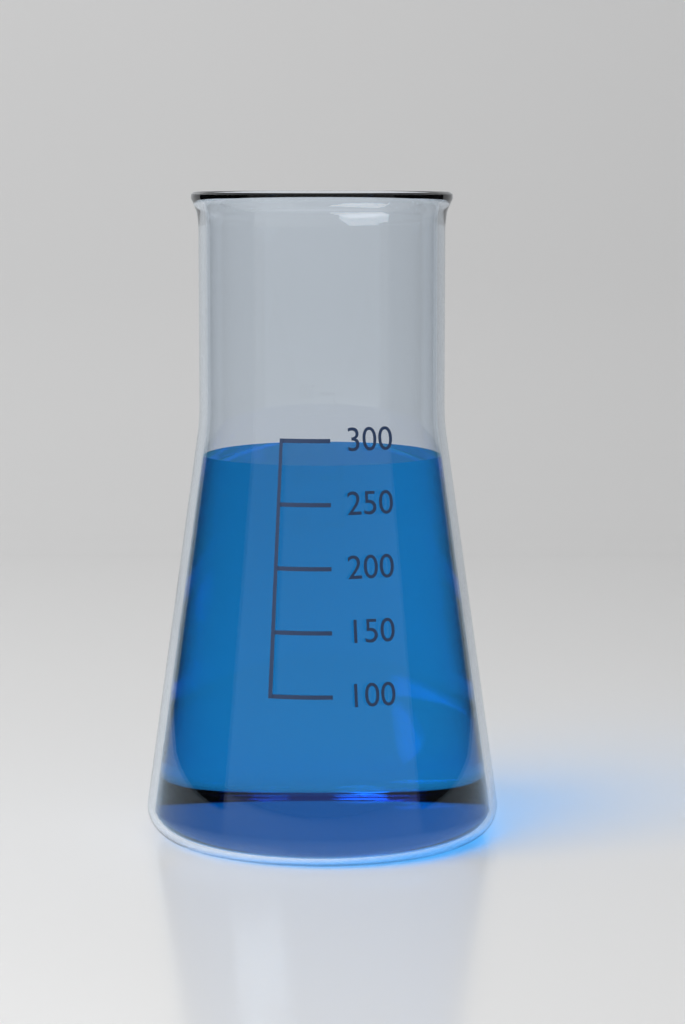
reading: 280 (no unit)
